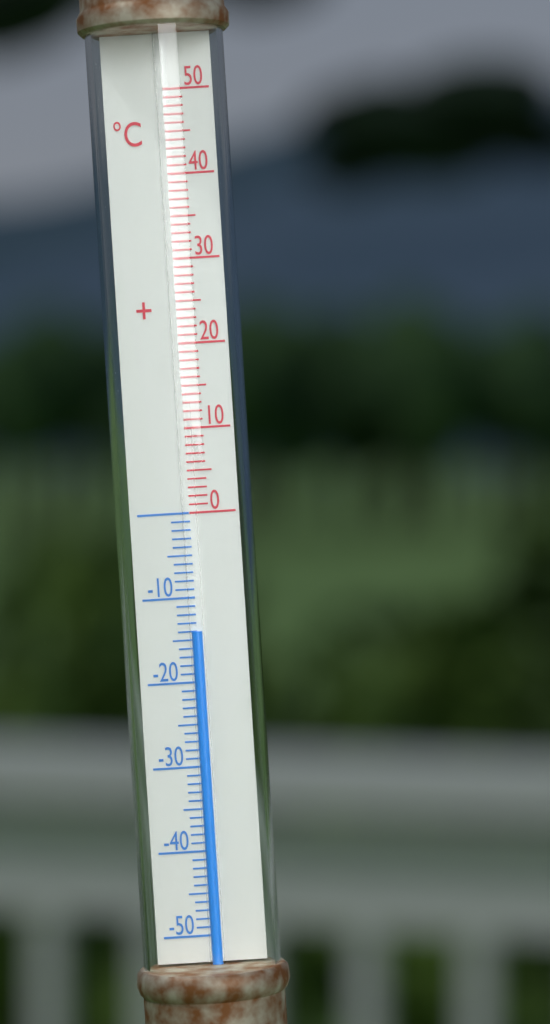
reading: -14 °C
